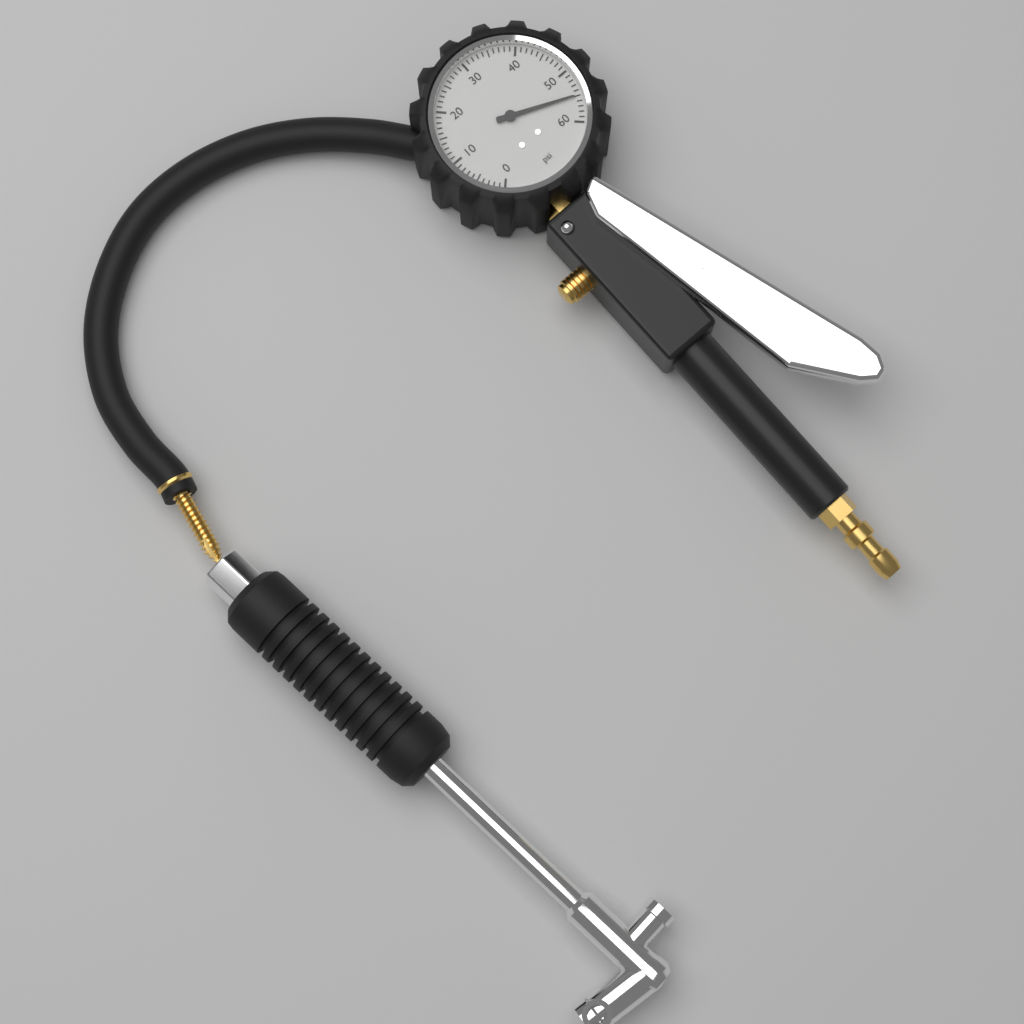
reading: 55 psi
